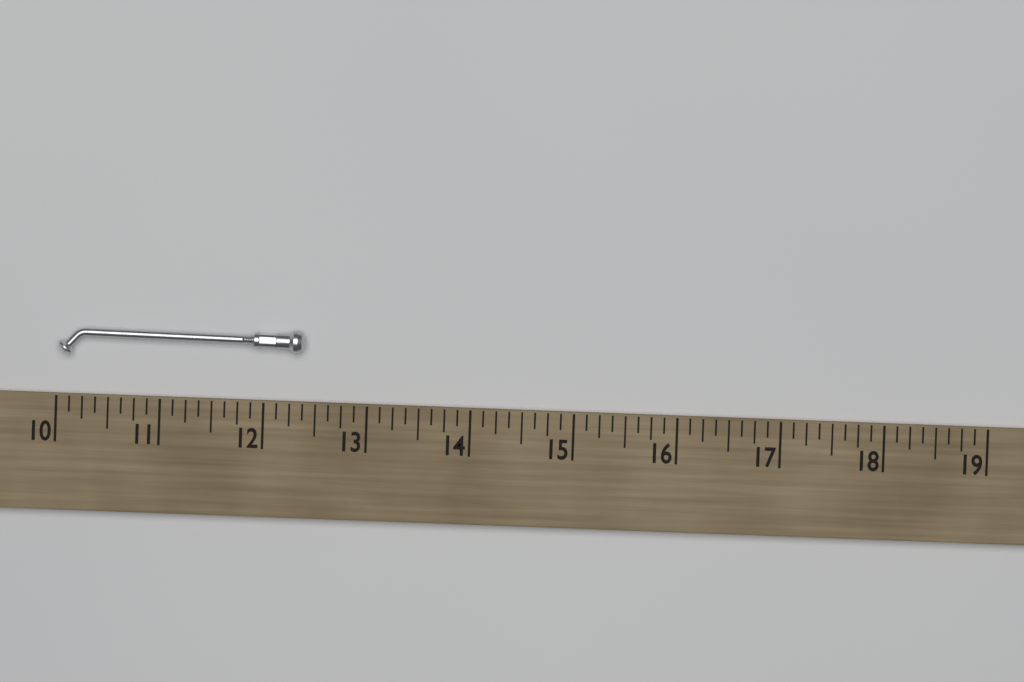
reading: 12.375 (no unit)
